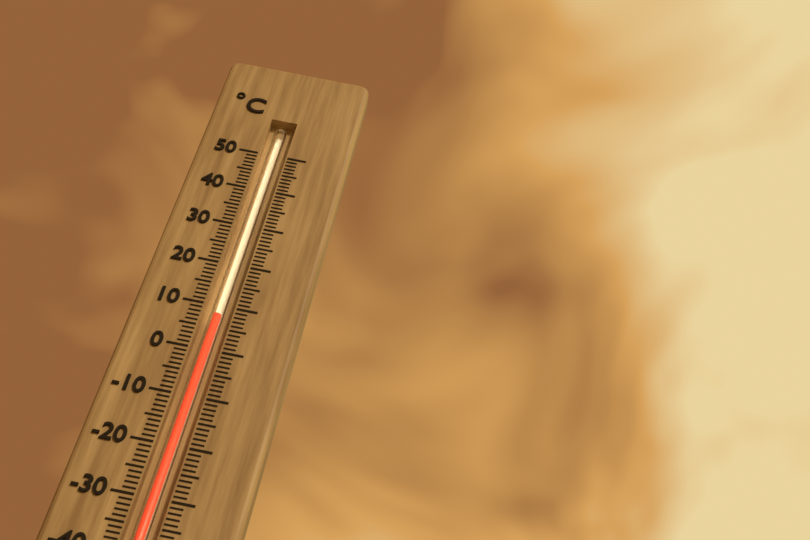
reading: 8 °C
